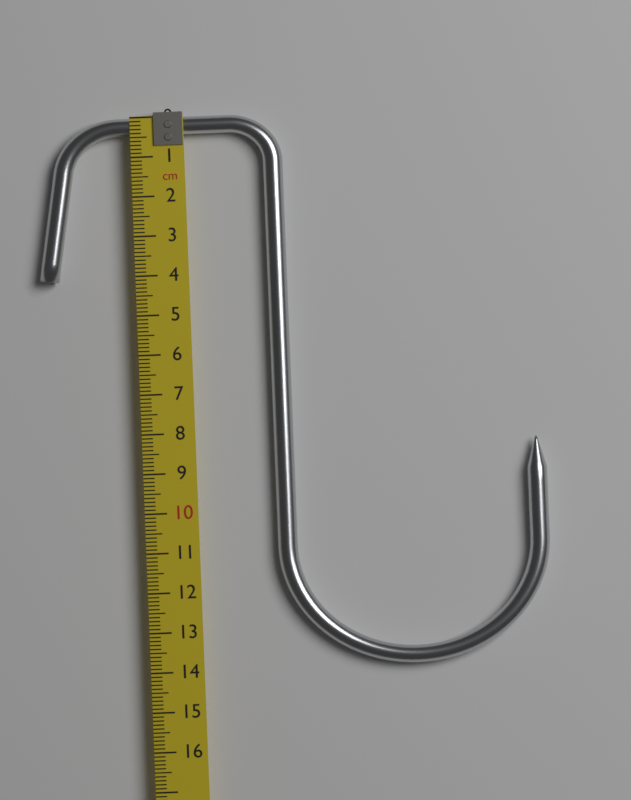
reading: 14.0 cm
